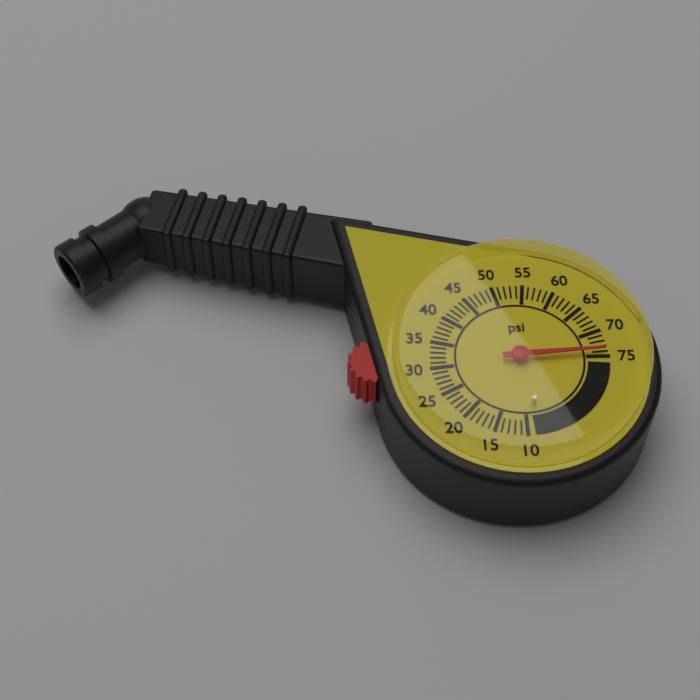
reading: 74 psi
